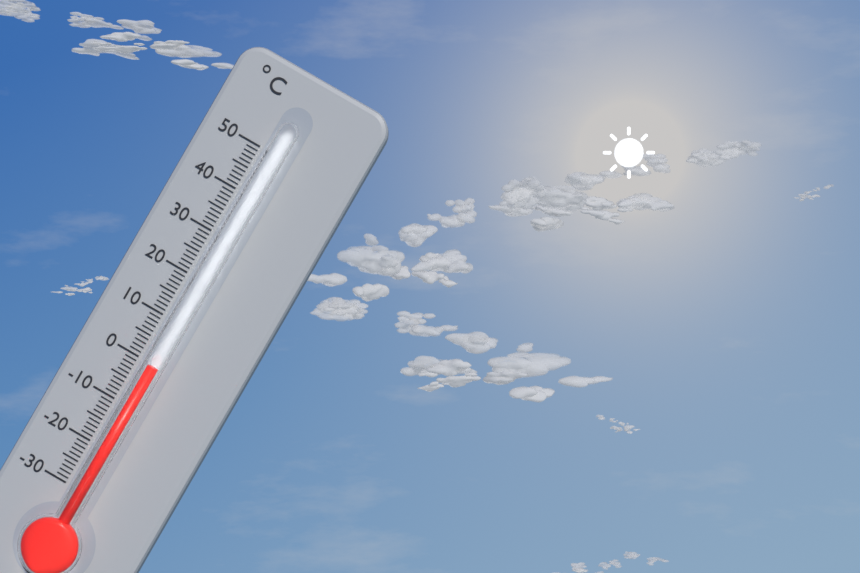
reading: 0 °C
